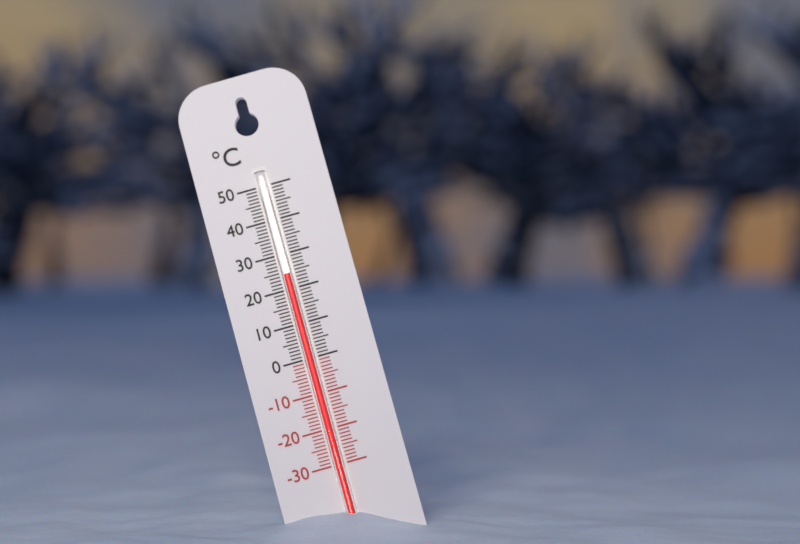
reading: 24 °C
